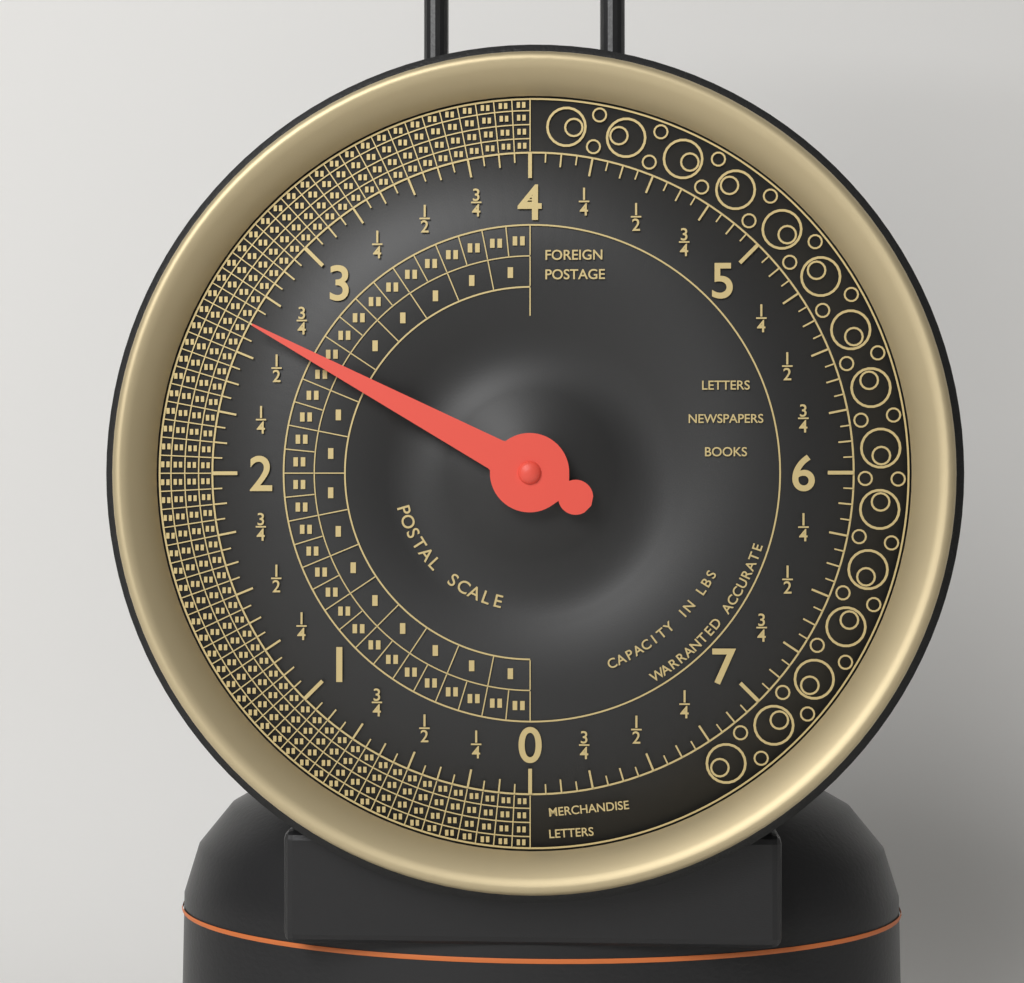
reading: 2.6250 lbs
